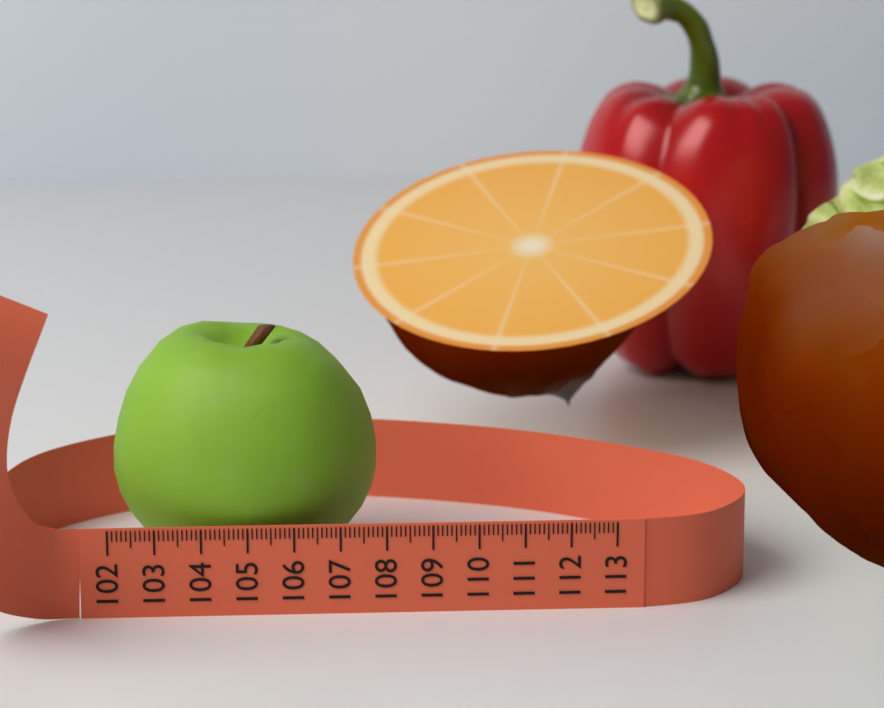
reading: 107.9 (no unit)
